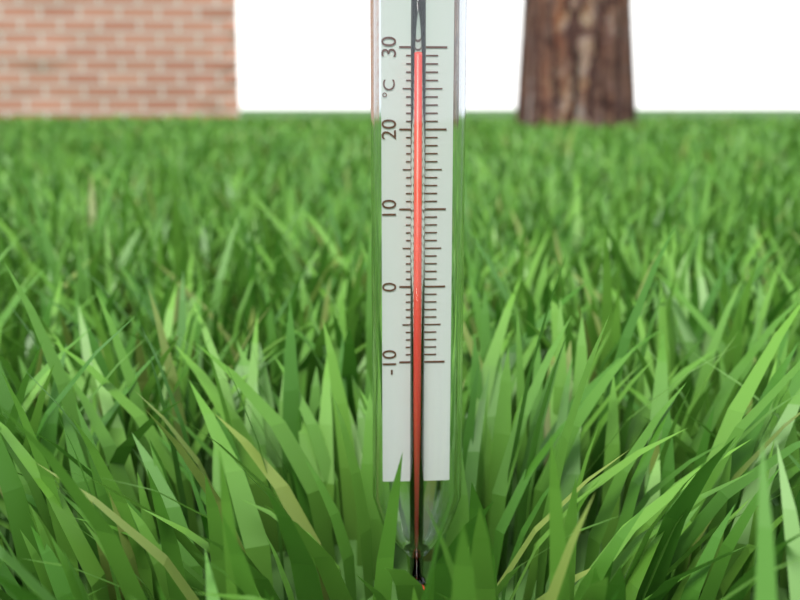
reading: 29 °C
